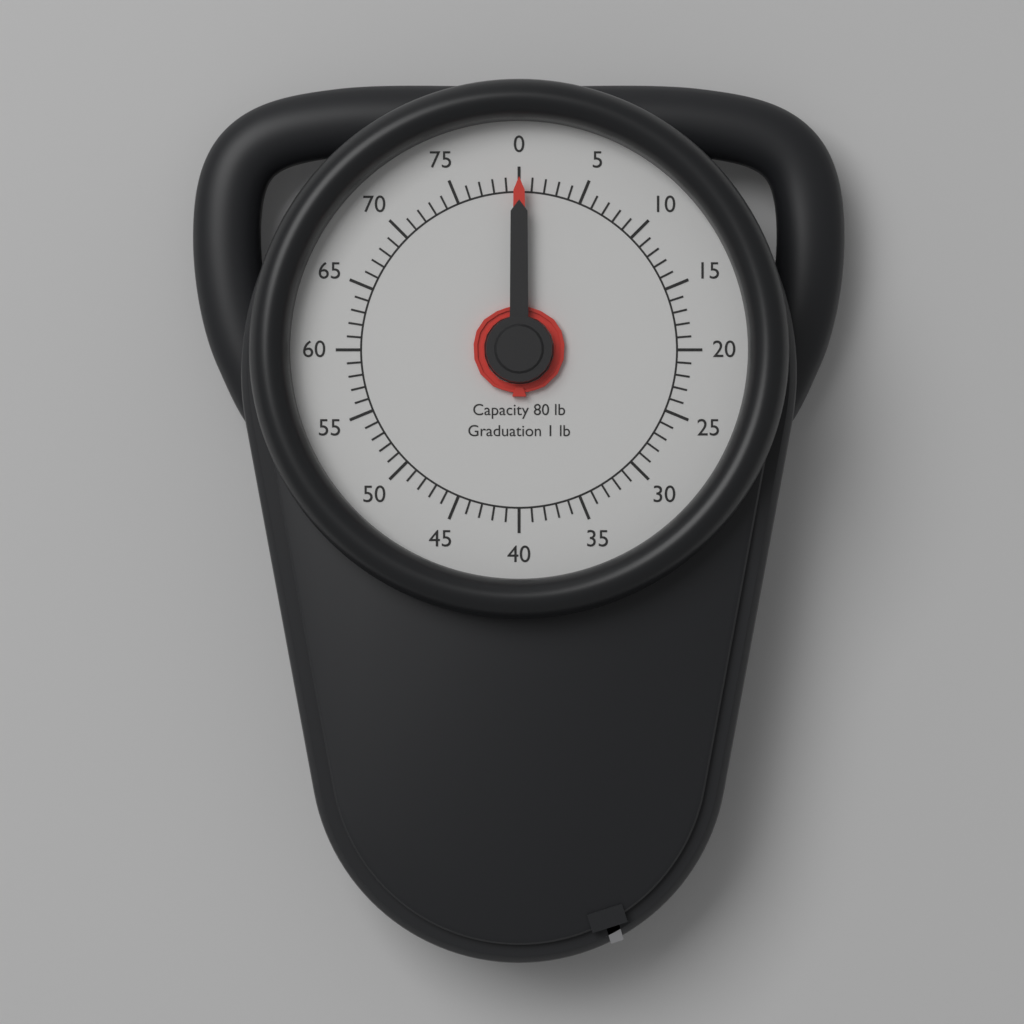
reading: 0 lb
